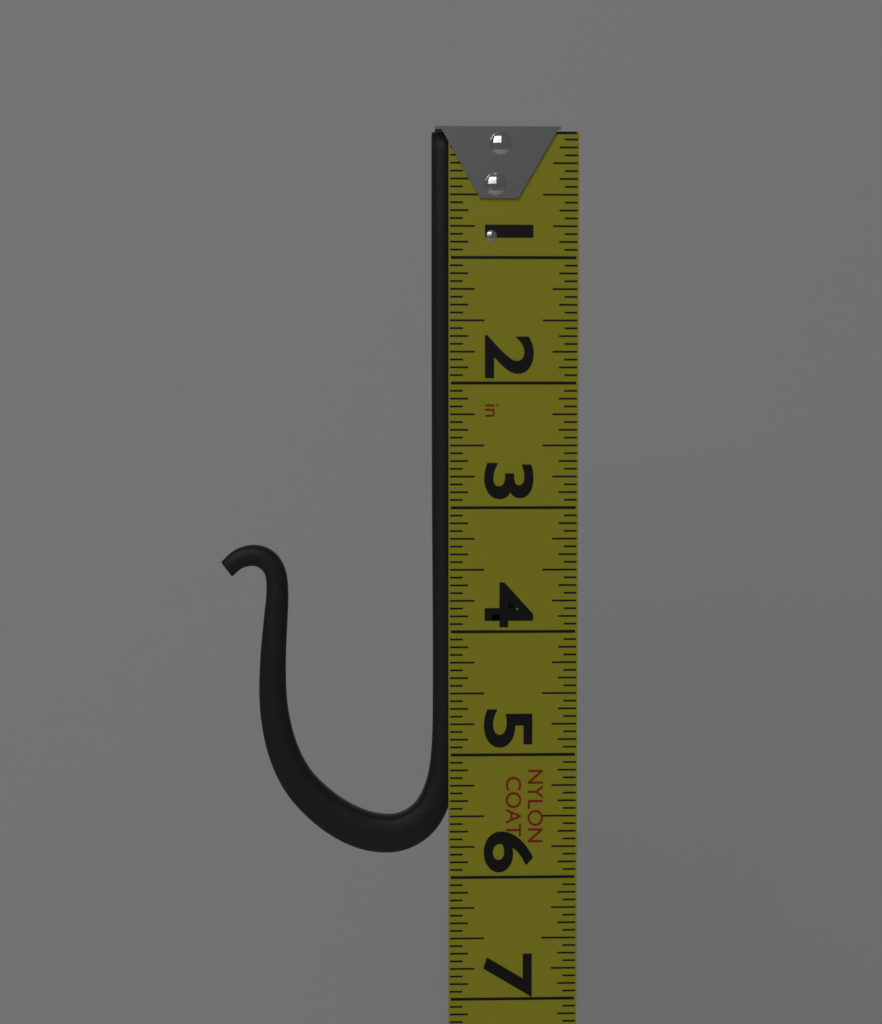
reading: 5.8125 in
